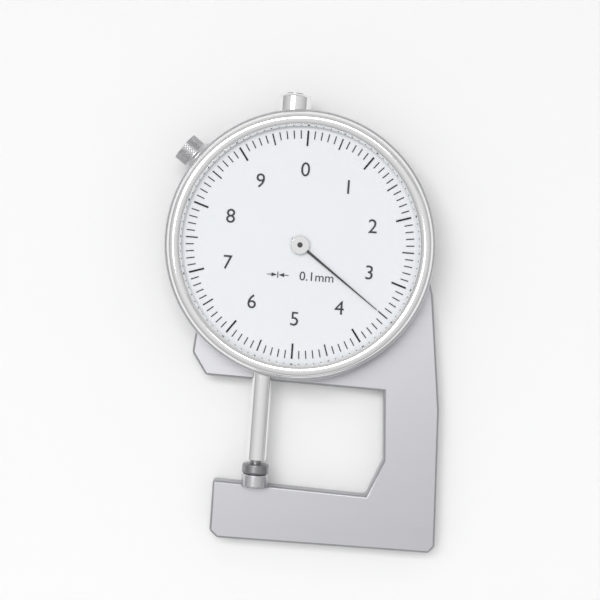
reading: 3.5 mm
